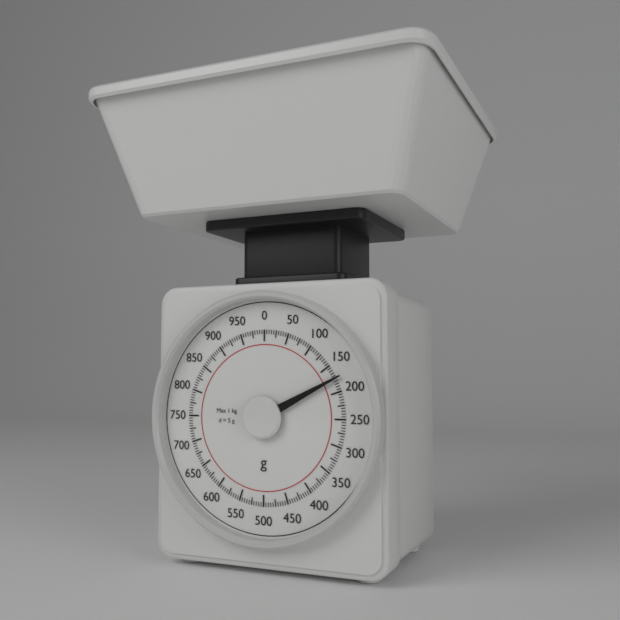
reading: 175 g
